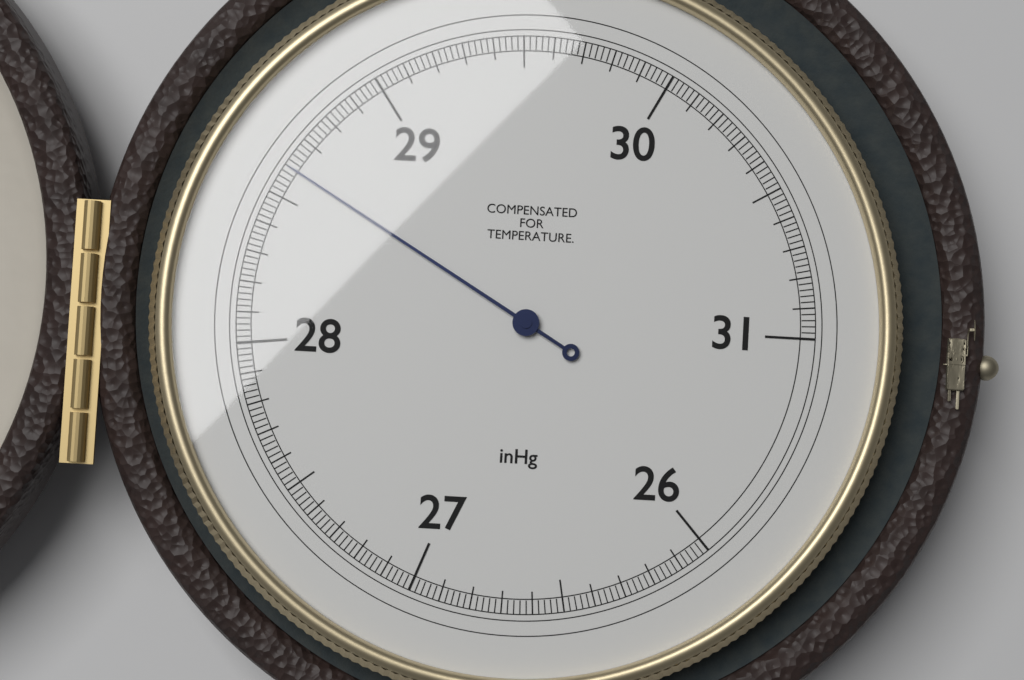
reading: 28.60 inHg
